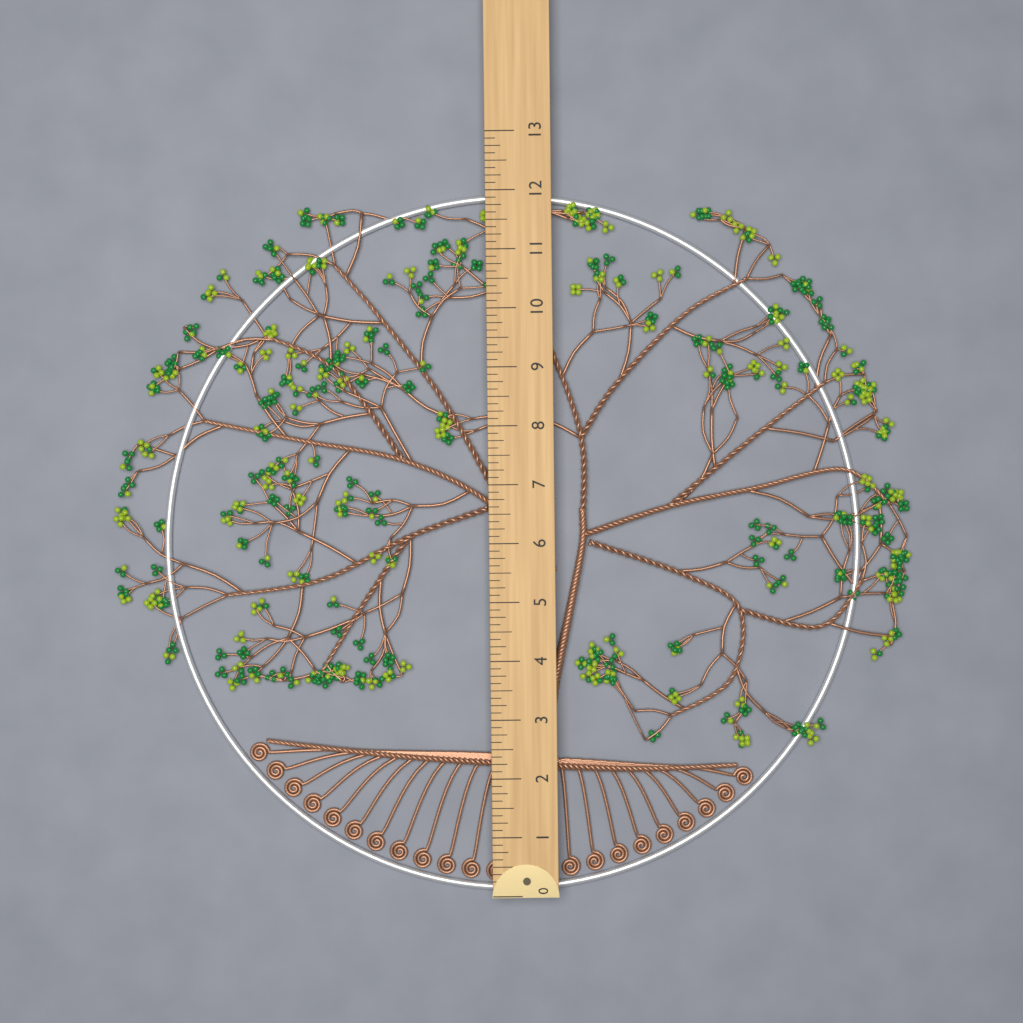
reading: 12.000 (no unit)
